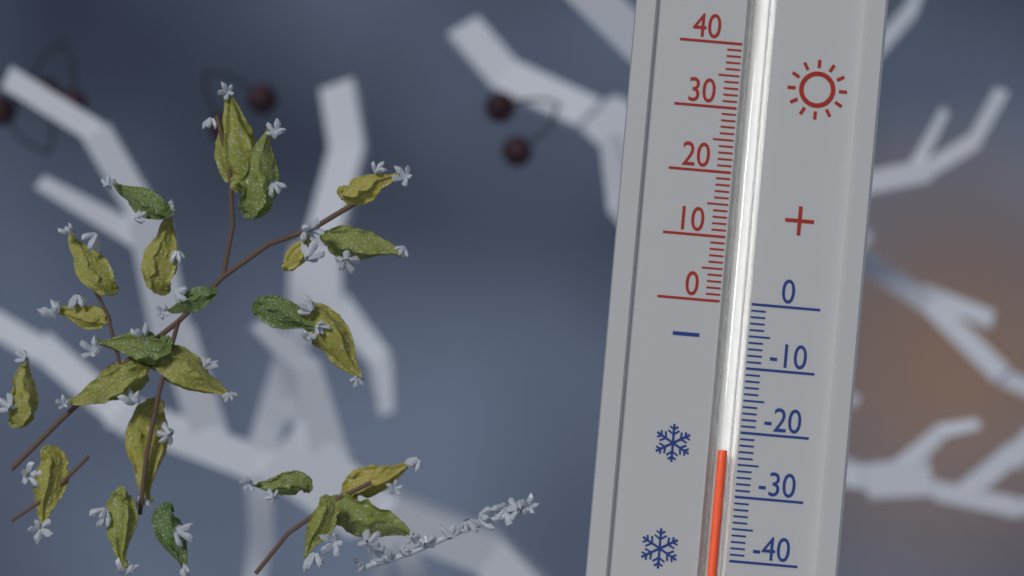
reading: -23 (no unit)
